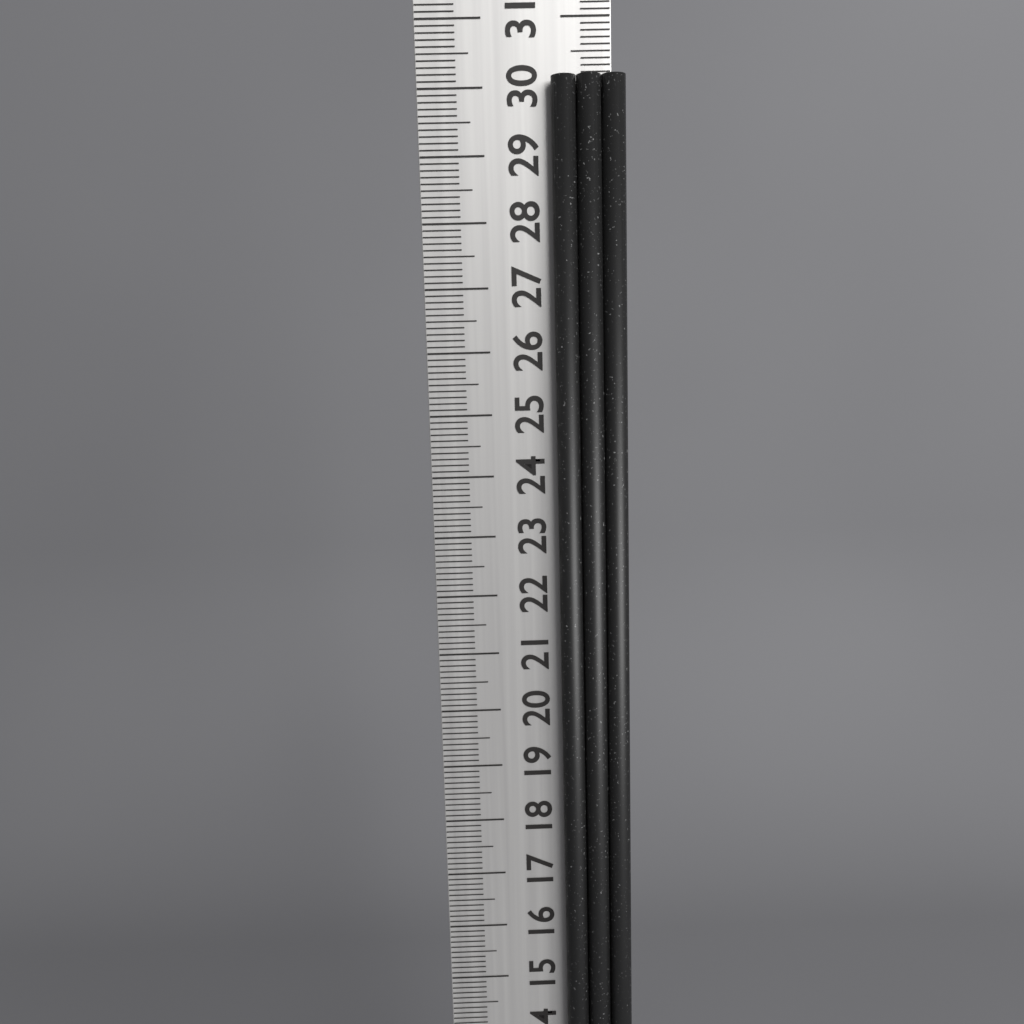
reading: 30.1 cm
